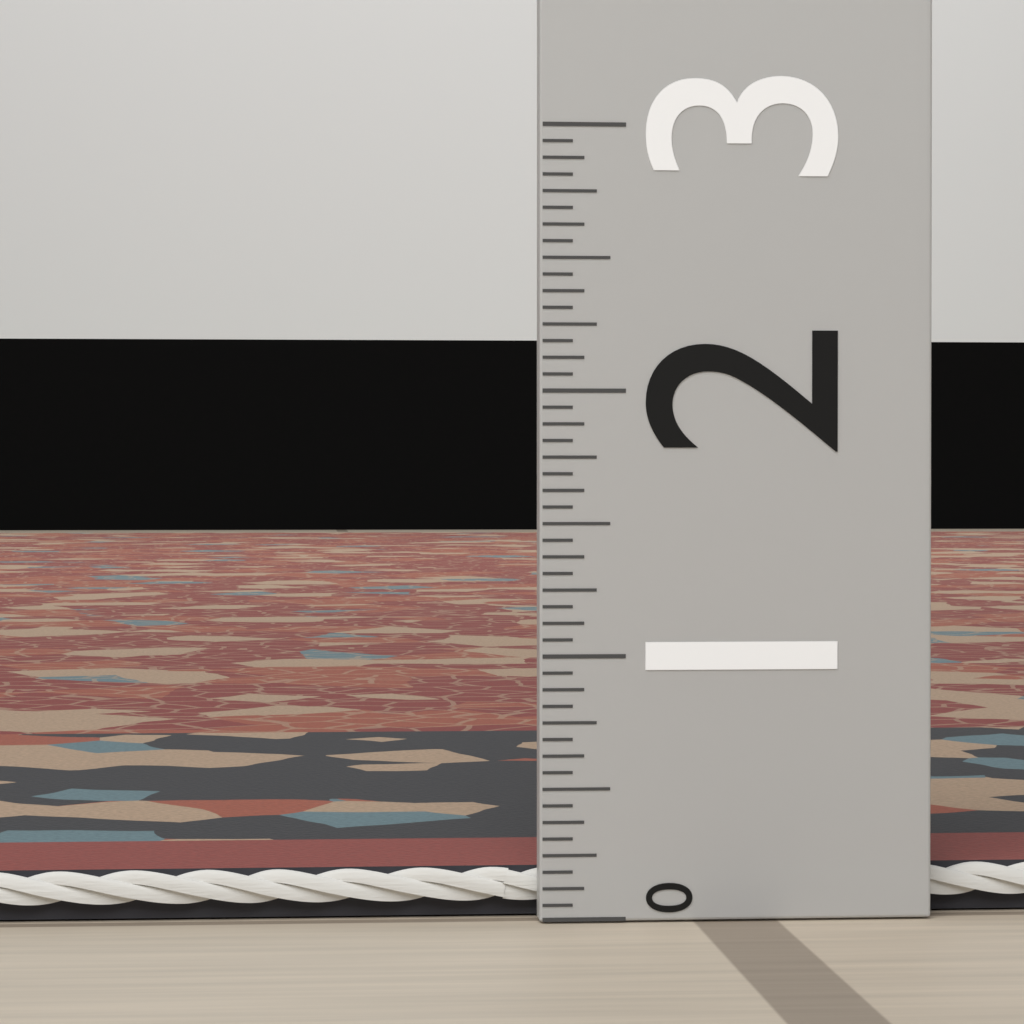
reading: 0.1875 (no unit)
